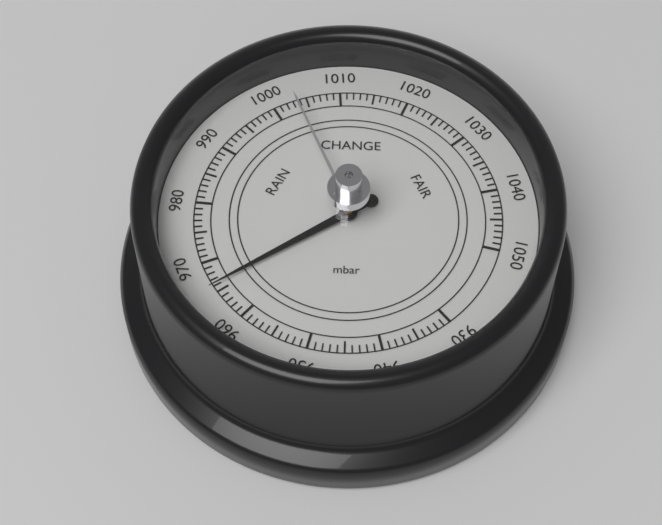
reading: 966 mbar
